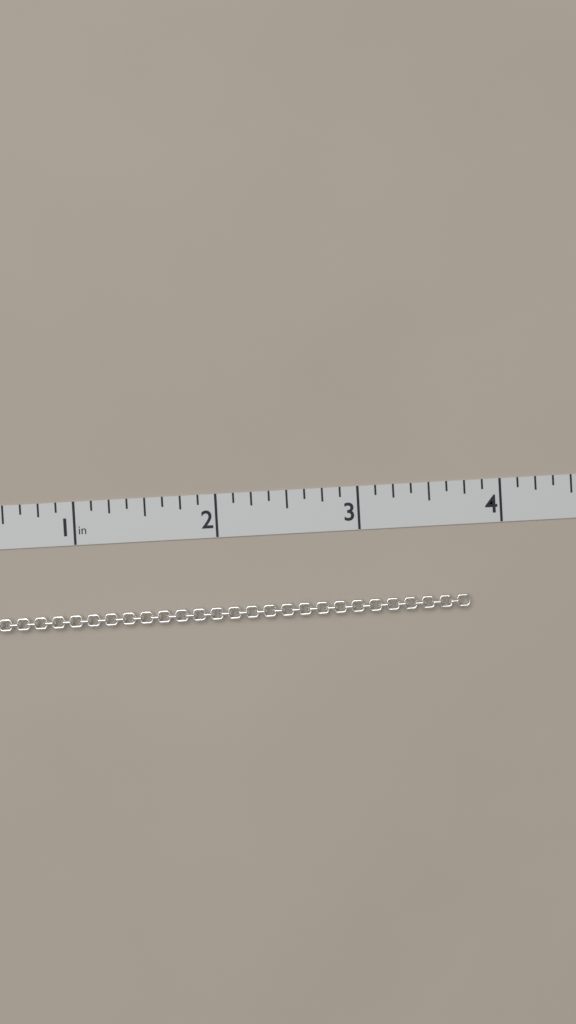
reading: 3.750 in
